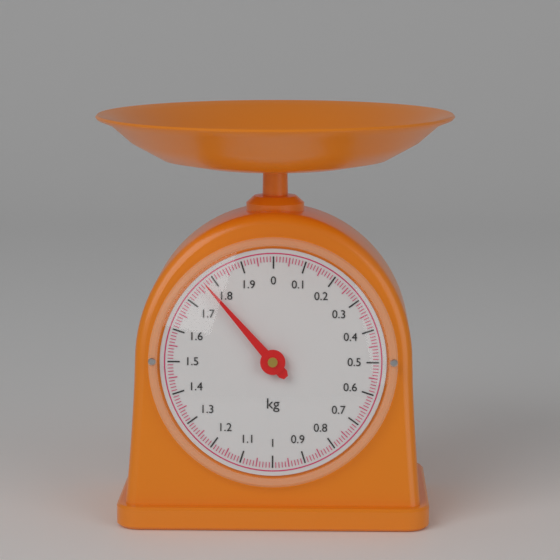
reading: 1.77 kg
